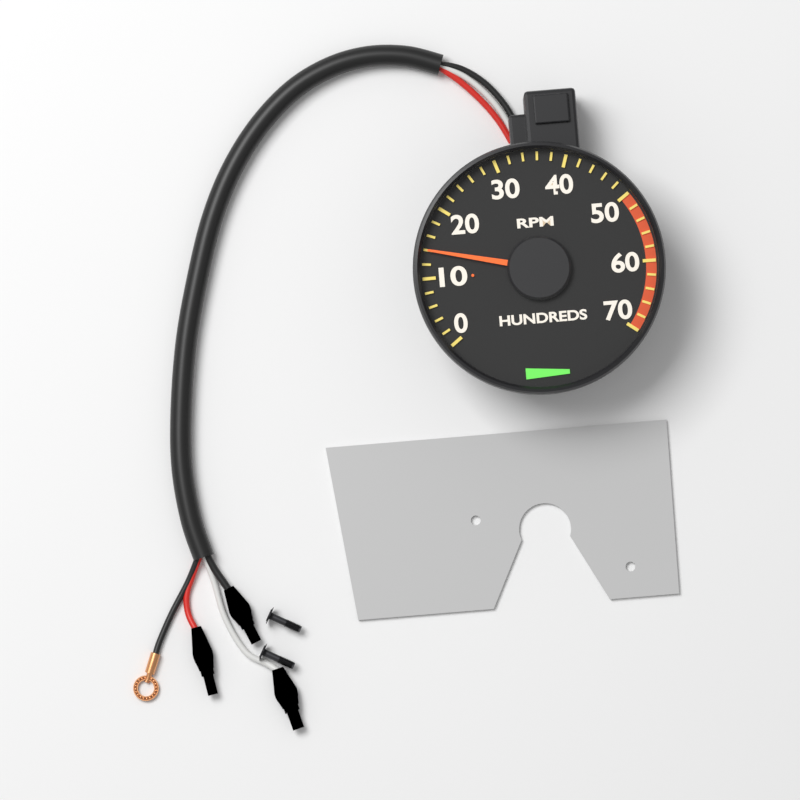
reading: 1400 RPM
